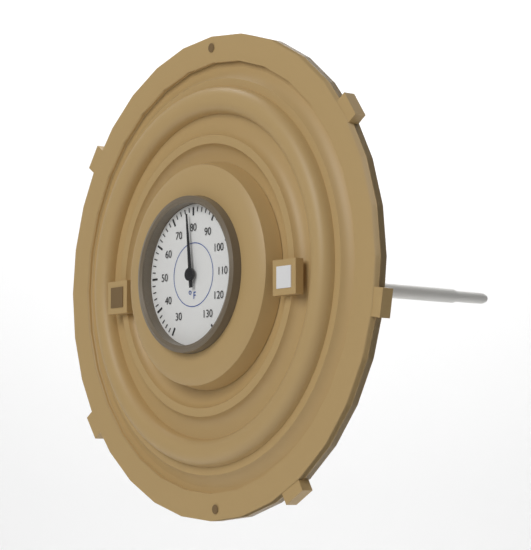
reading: 78 °F
